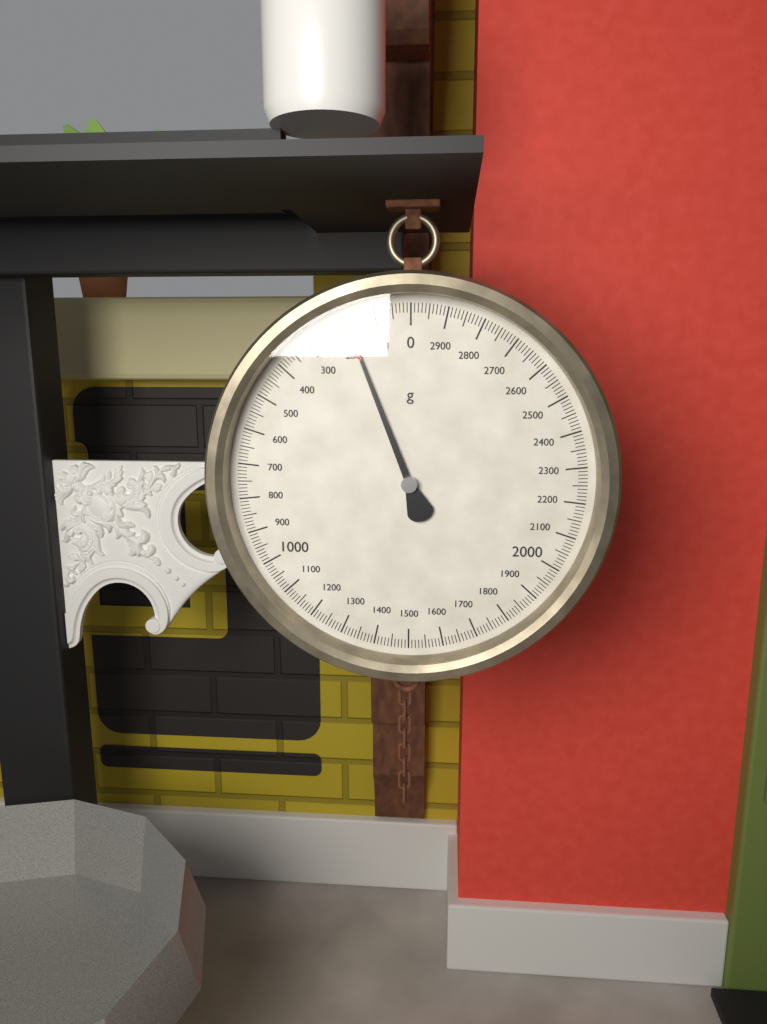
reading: 180 g
